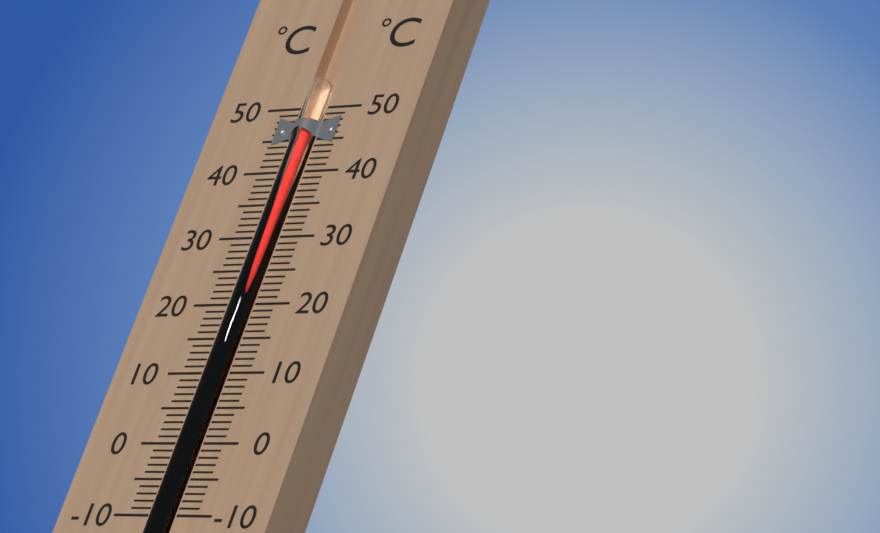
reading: 48 °C
